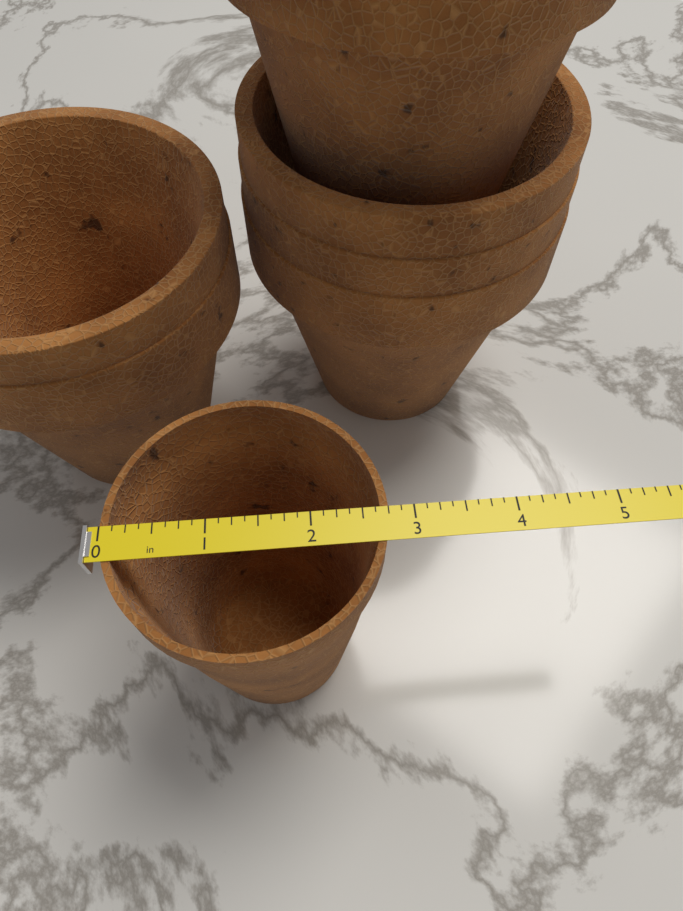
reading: 2.750 in
